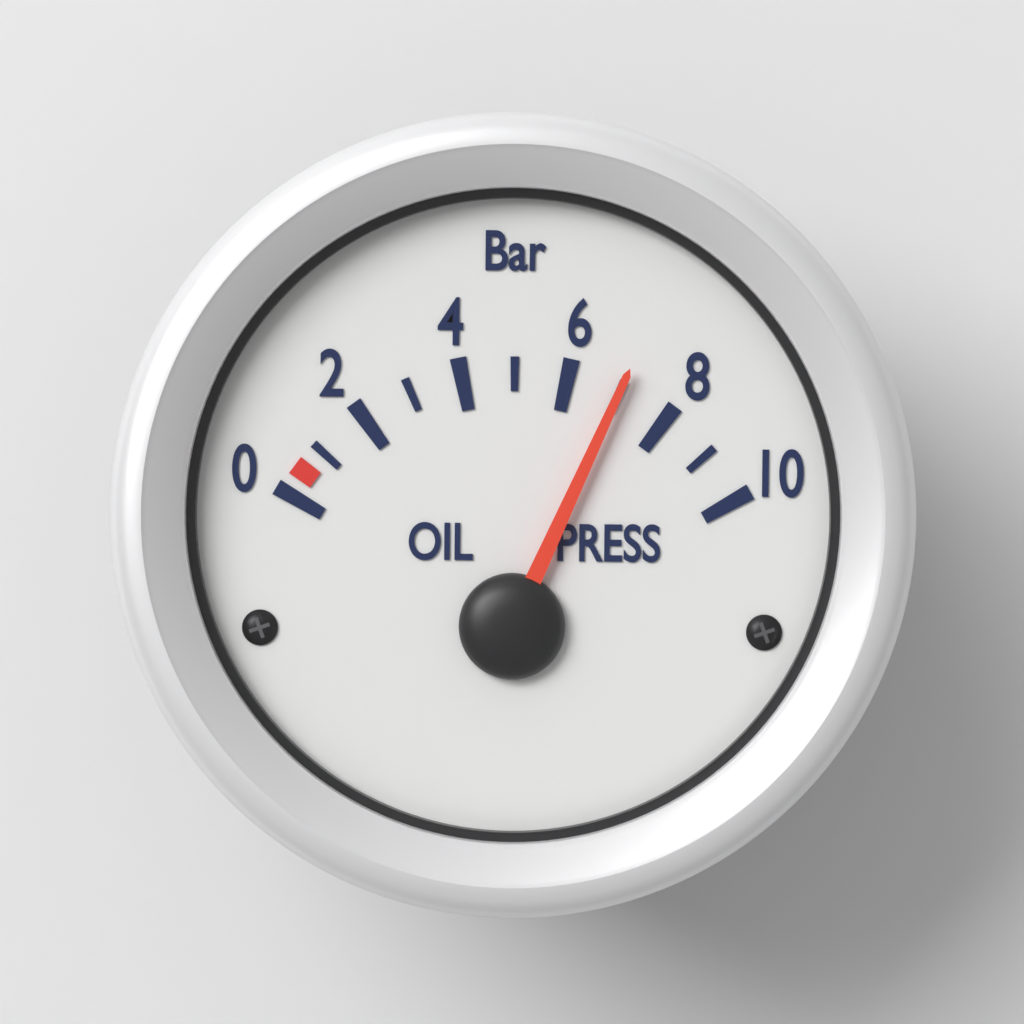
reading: 7 bar
